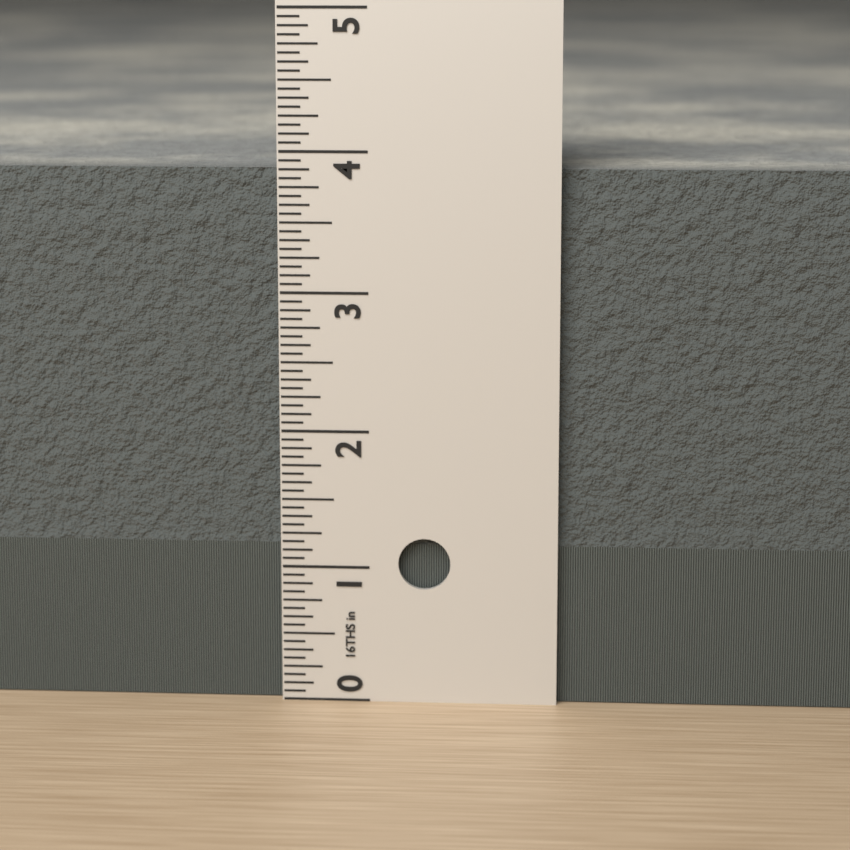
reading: 3.8750 in
